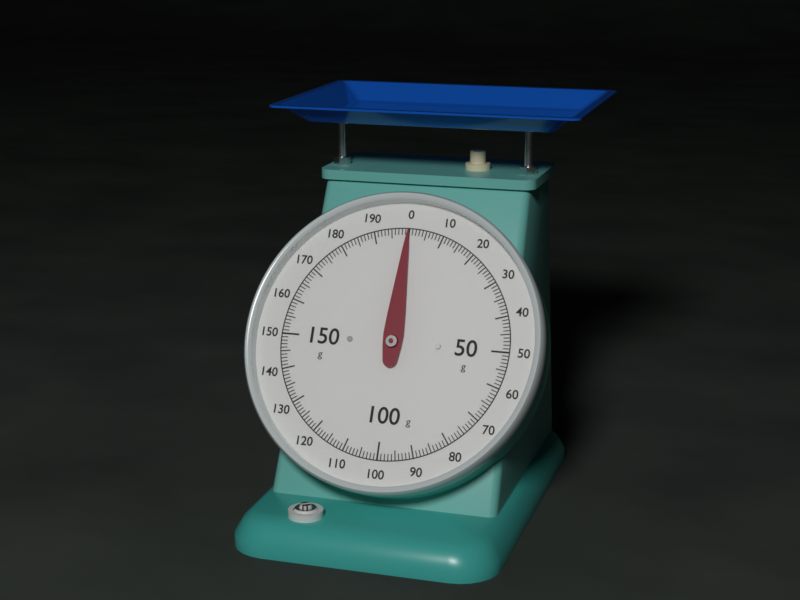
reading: 0 g
